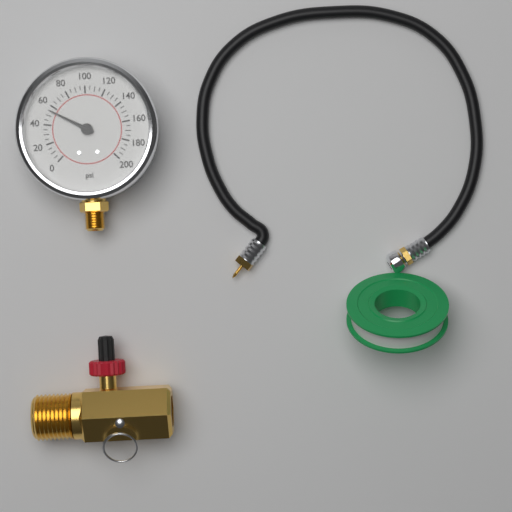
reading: 55 psi
